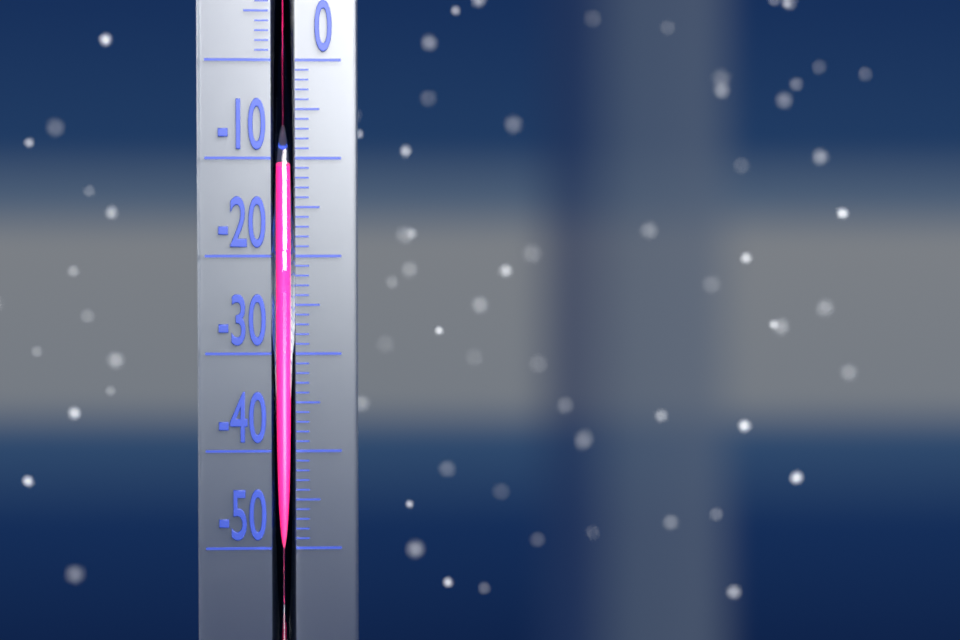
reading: -11 °C
